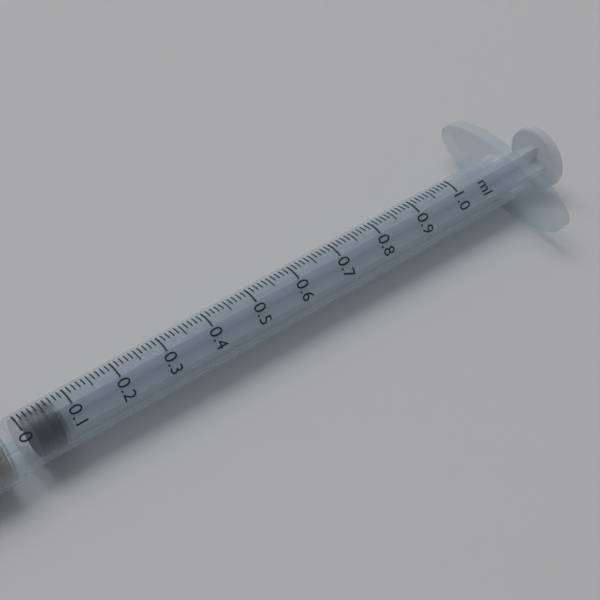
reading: 0.02 ml
